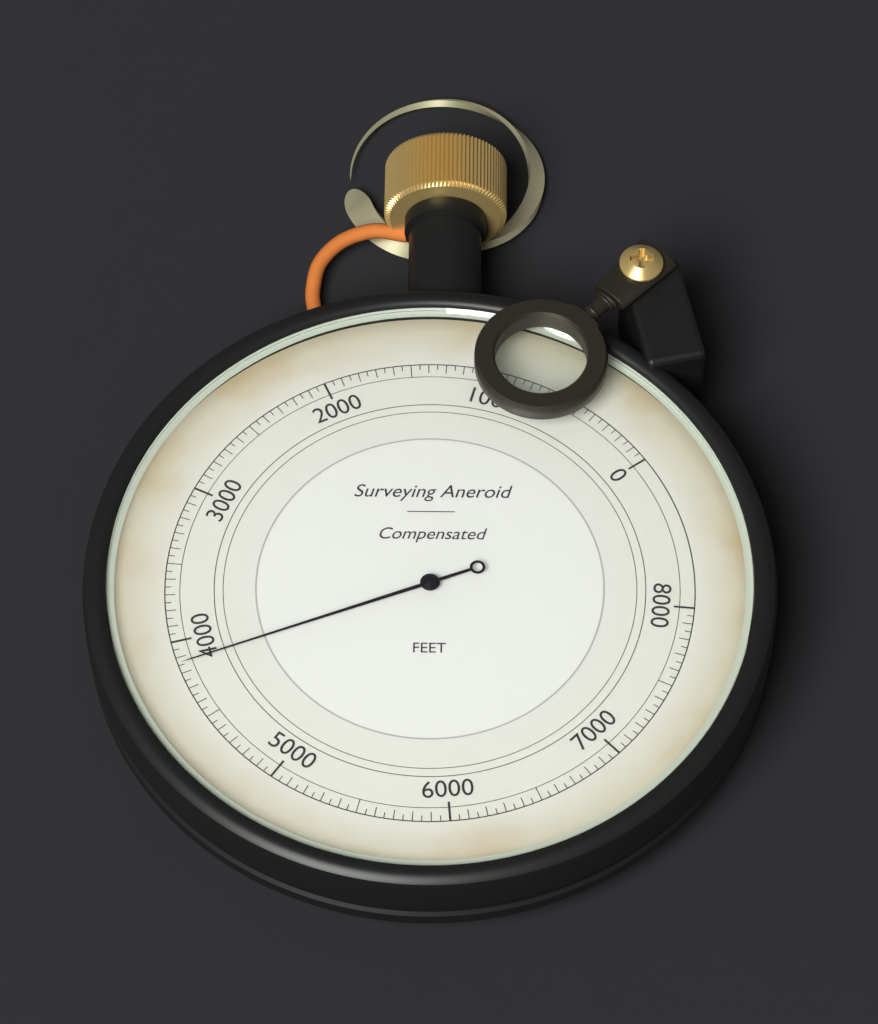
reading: 4150 ft
